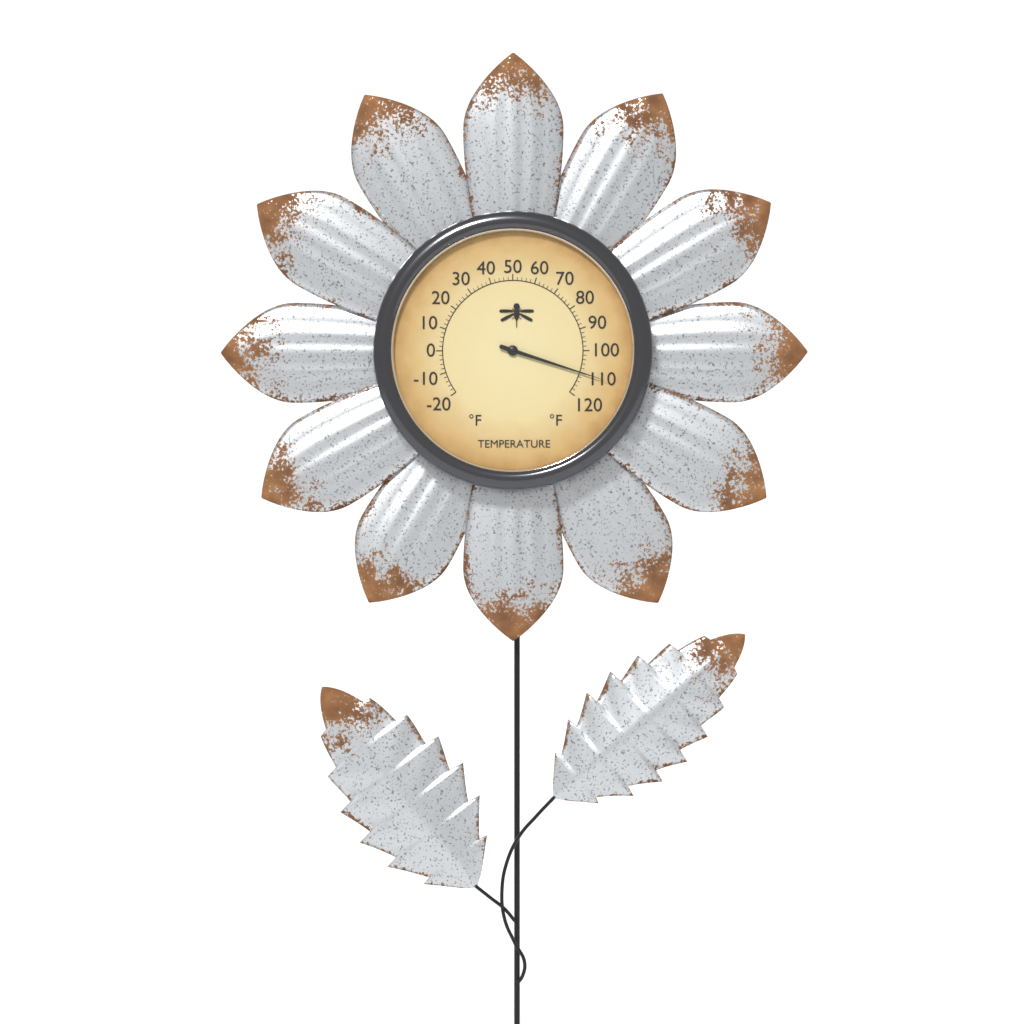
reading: 110 °F
